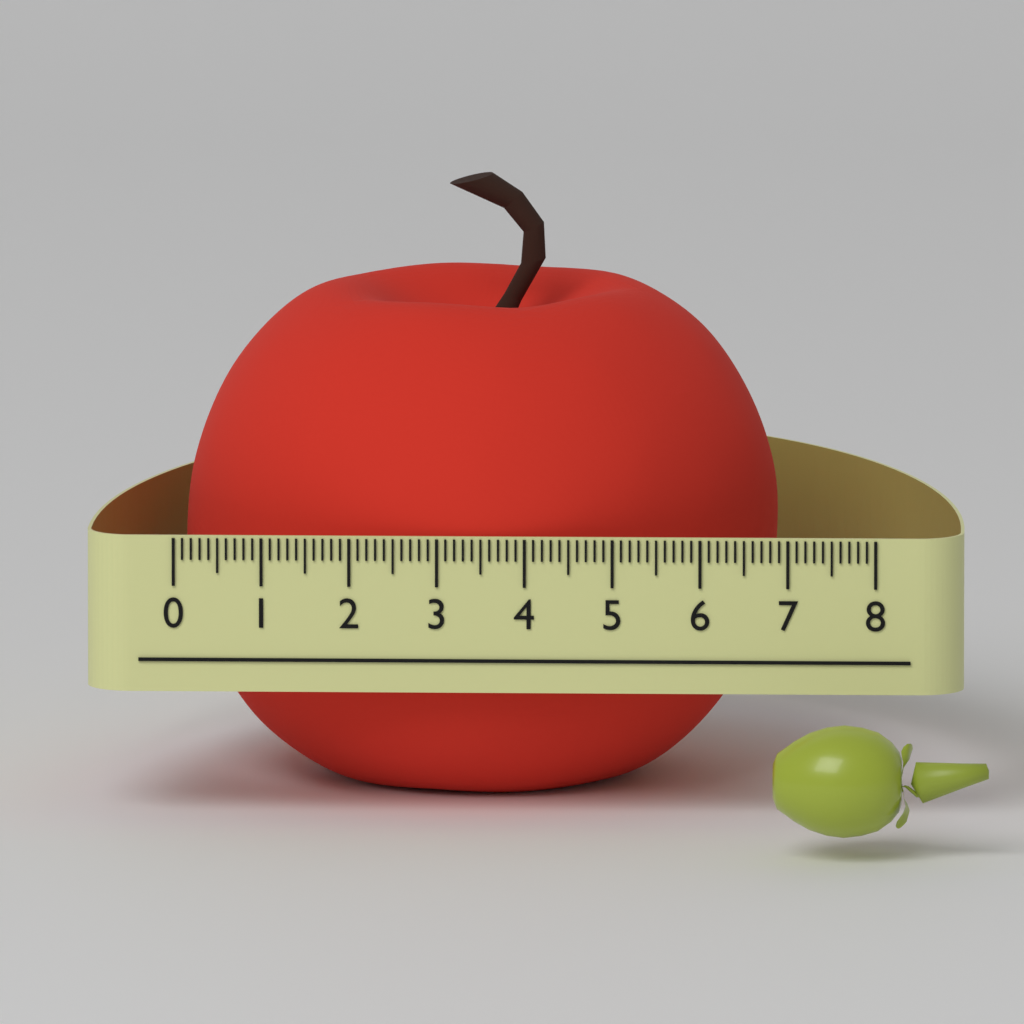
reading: 6.8 (no unit)
